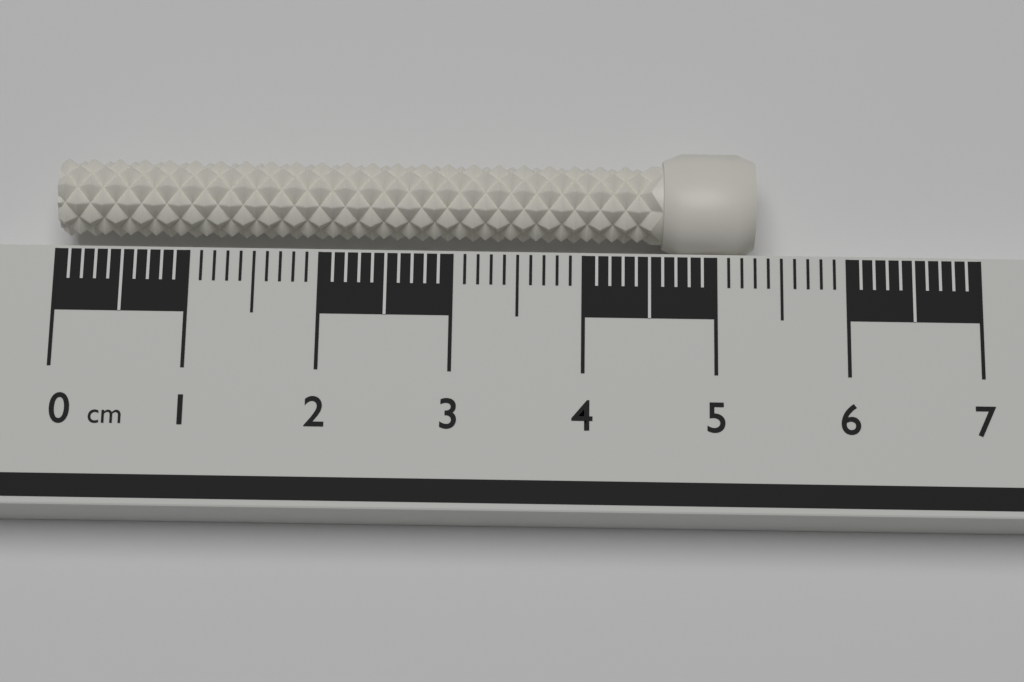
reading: 5.3 cm
